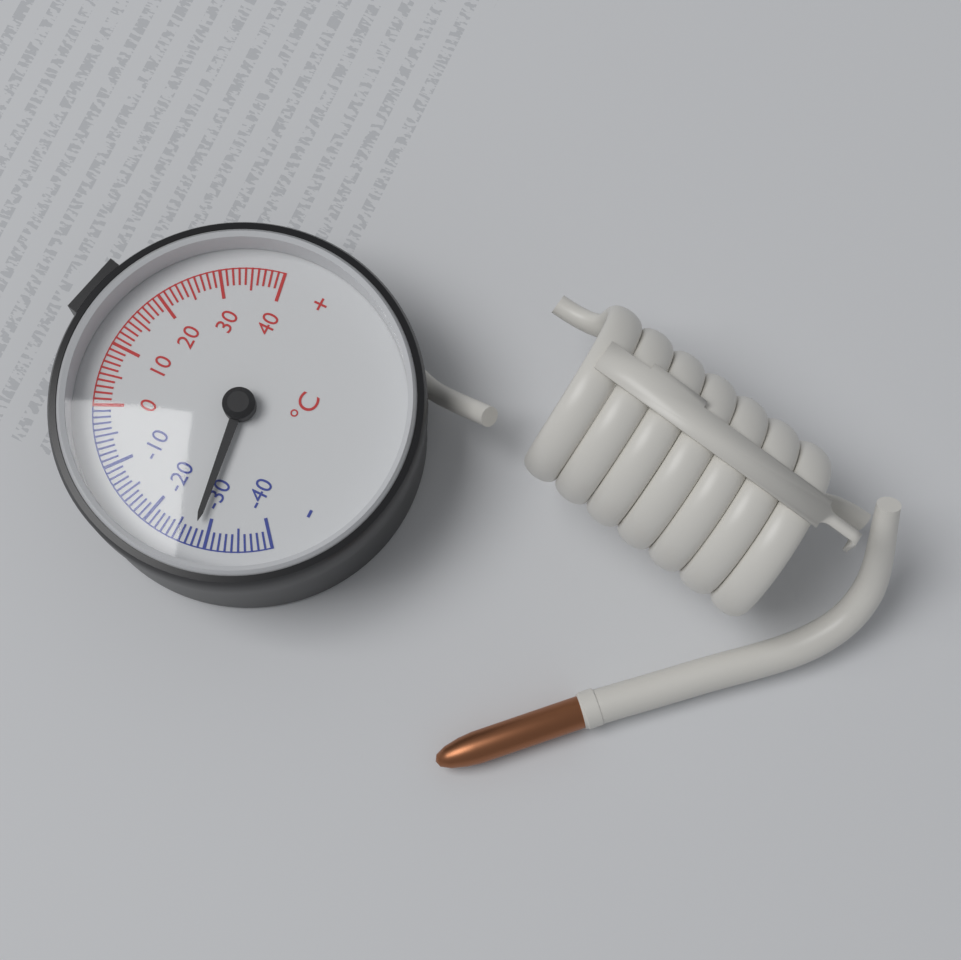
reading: -28 °C
